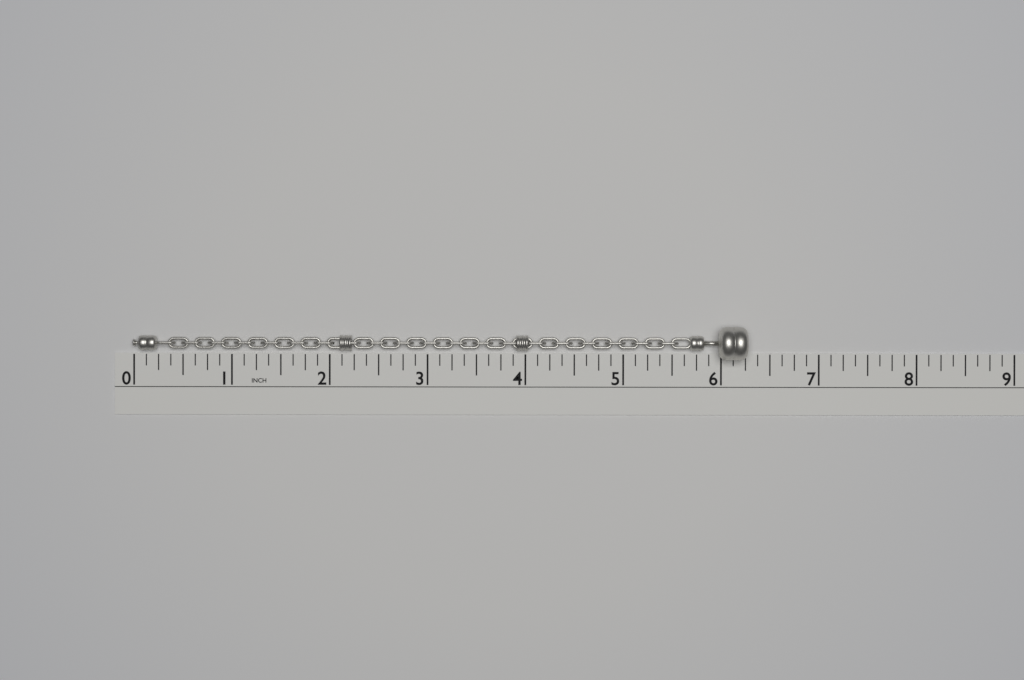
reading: 6.250 in
